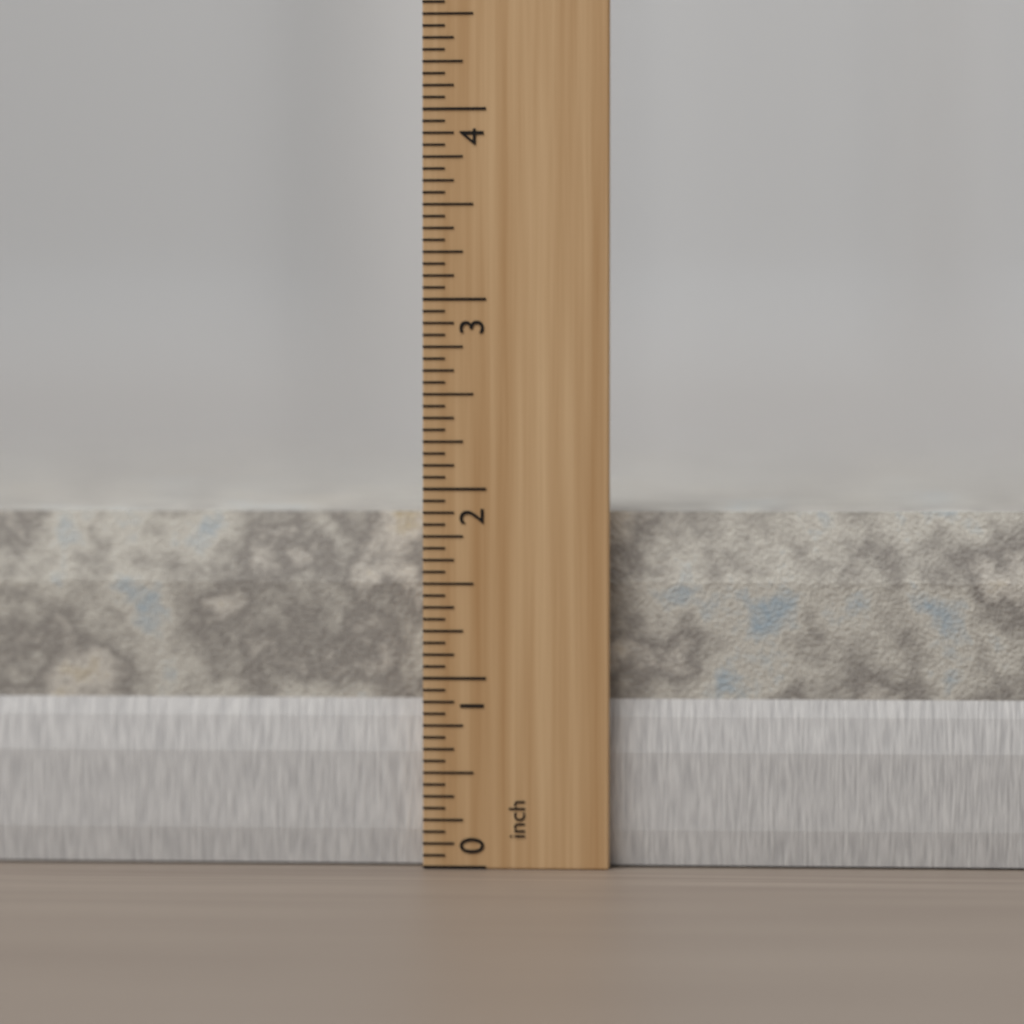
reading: 1.8750 inch
